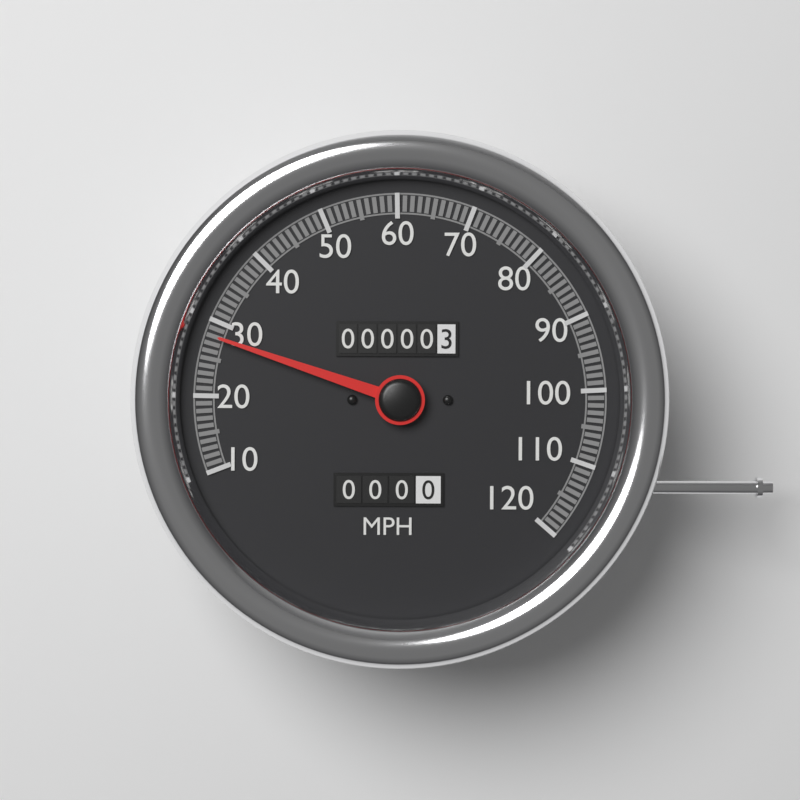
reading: 28 MPH
